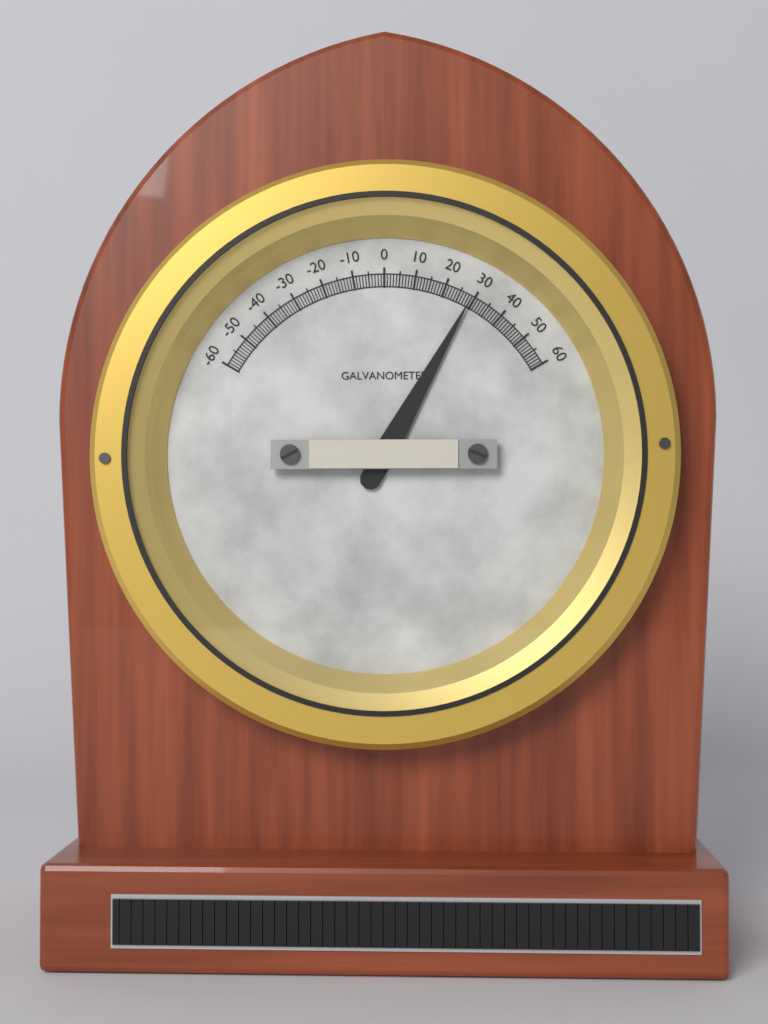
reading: 29 (no unit)
